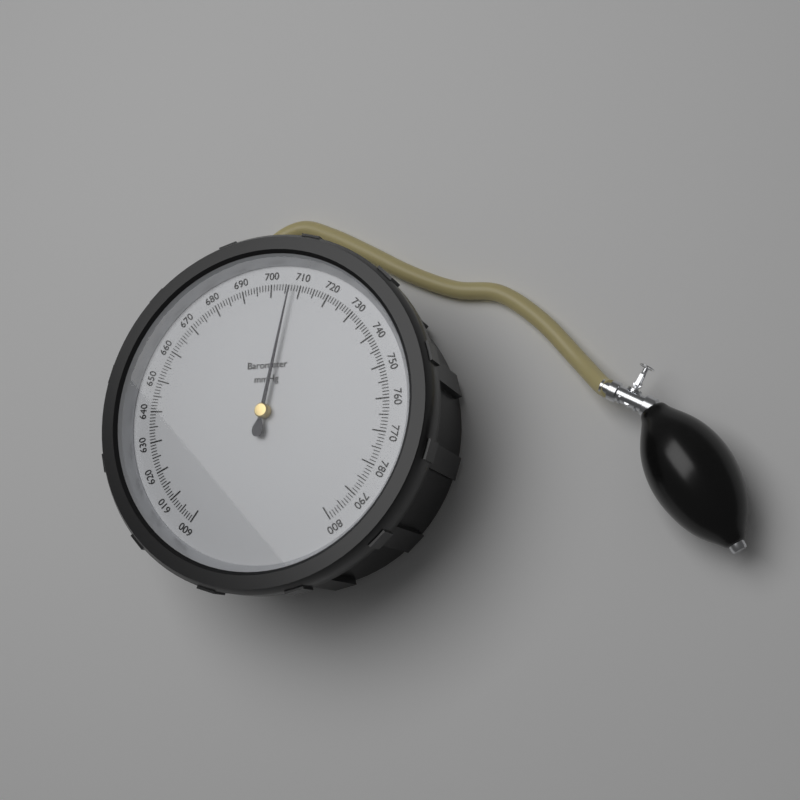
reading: 707 mmHg
